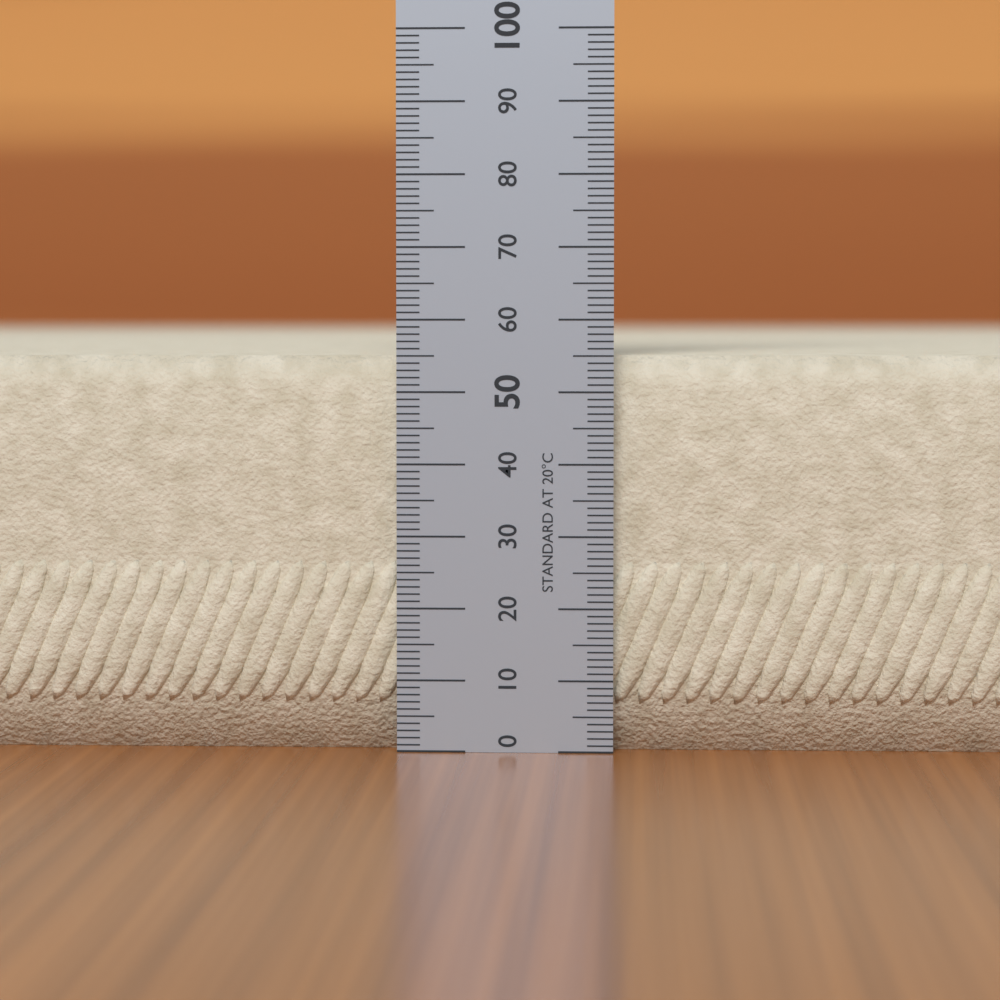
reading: 55 (no unit)
